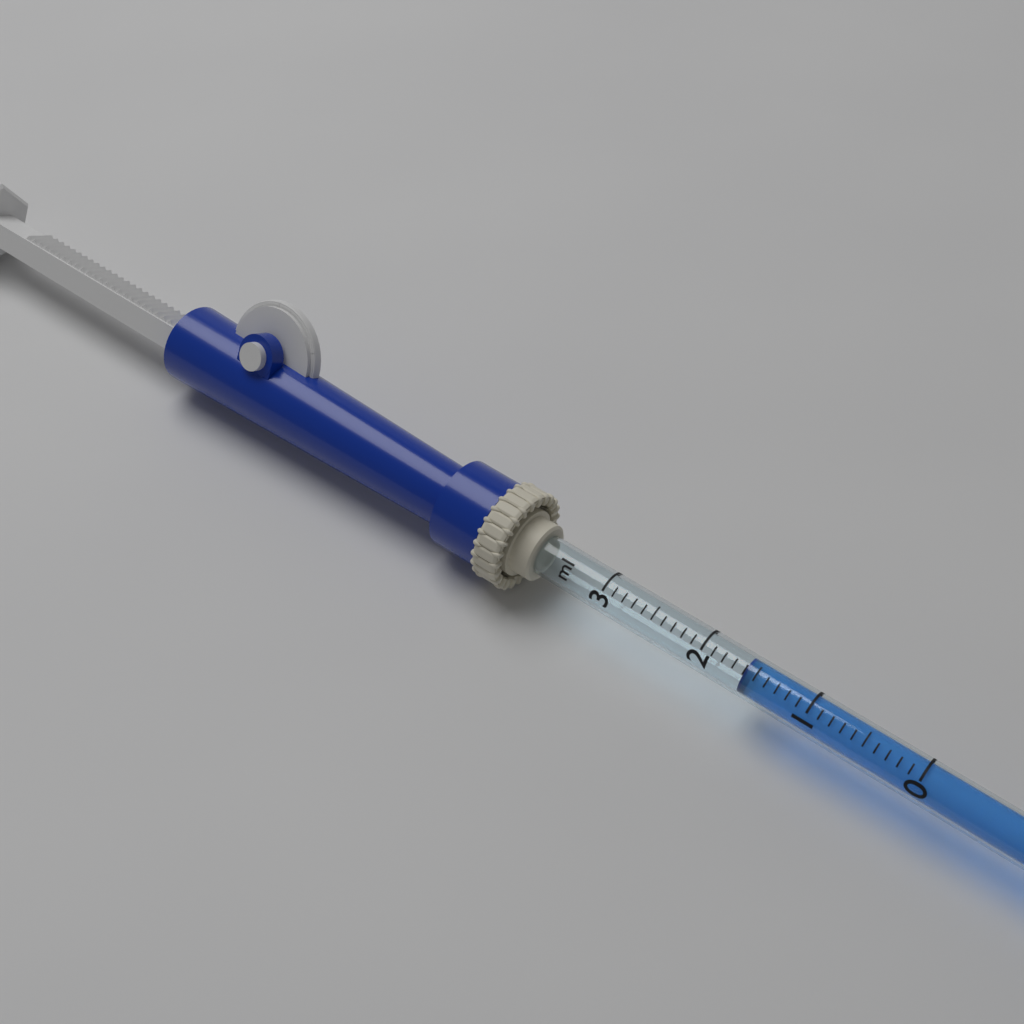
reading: 1.6 ml
